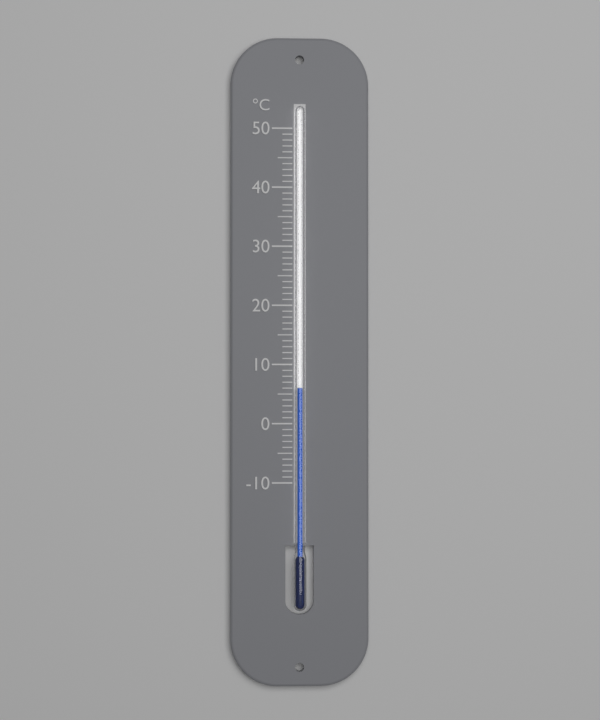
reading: 6 °C
